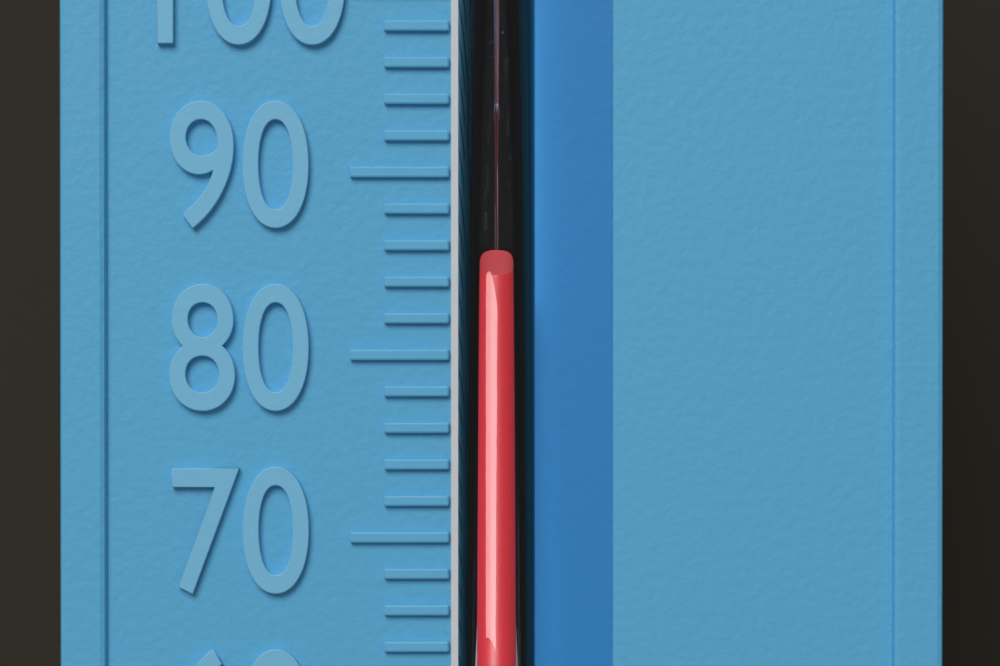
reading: 84 °F
